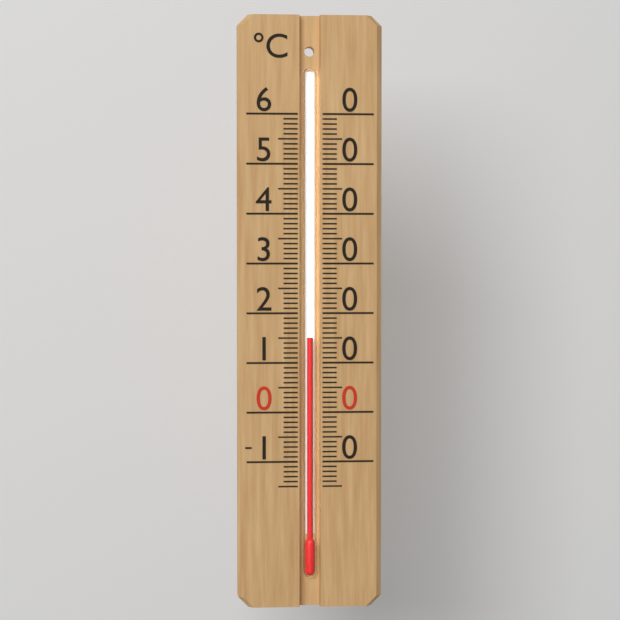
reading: 15 °C
